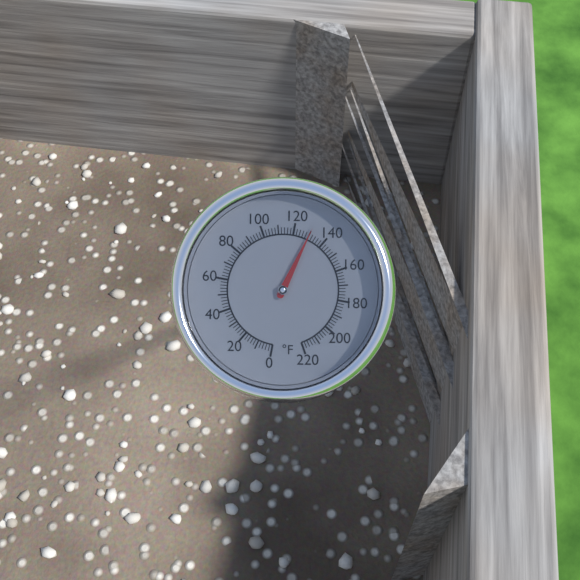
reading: 130 °F
